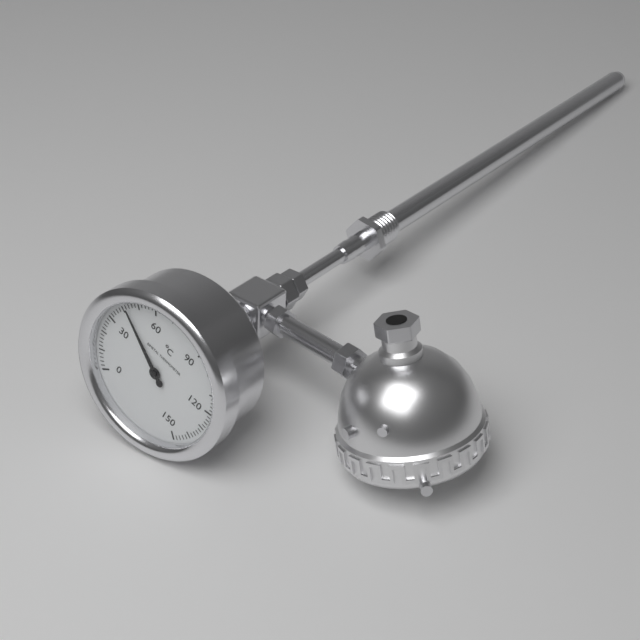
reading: 42 °C
